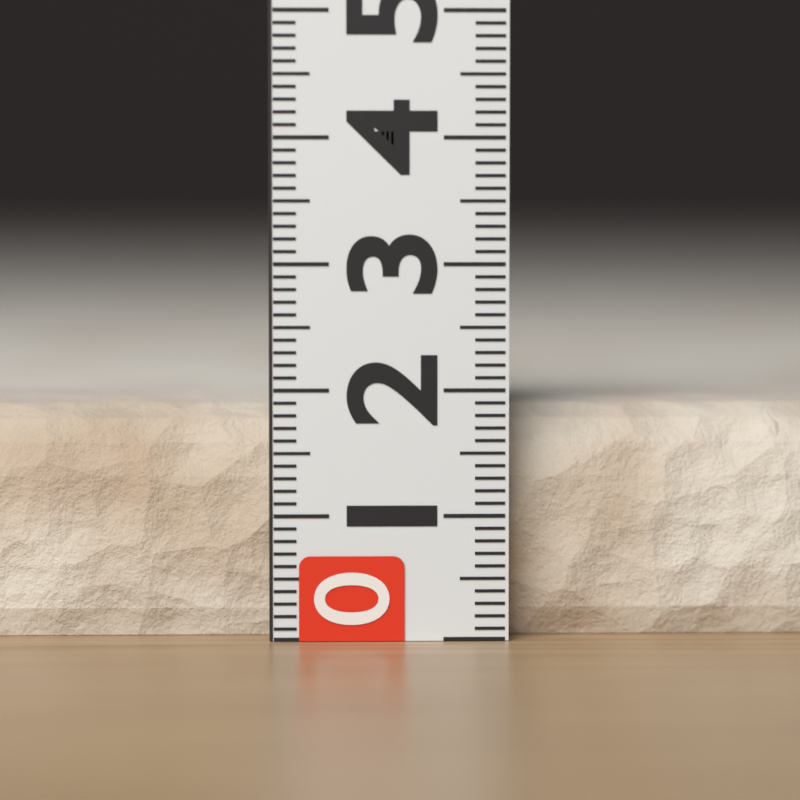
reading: 1.9 (no unit)
